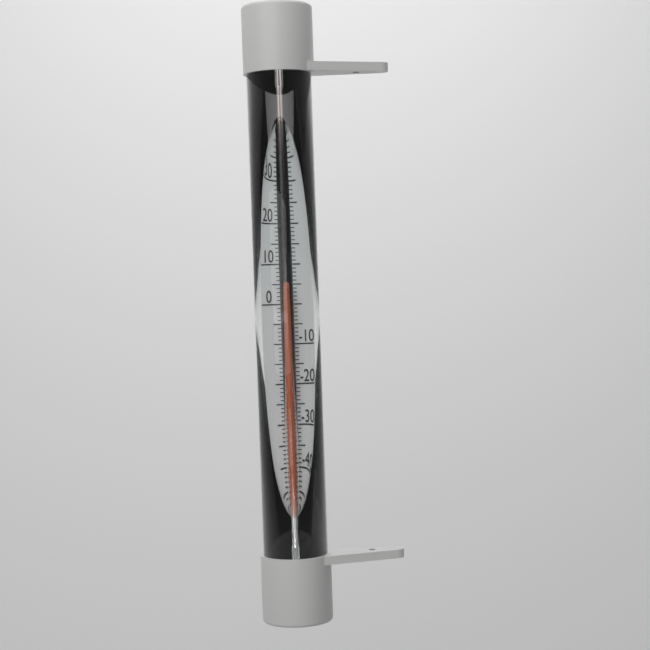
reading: 4 °C
